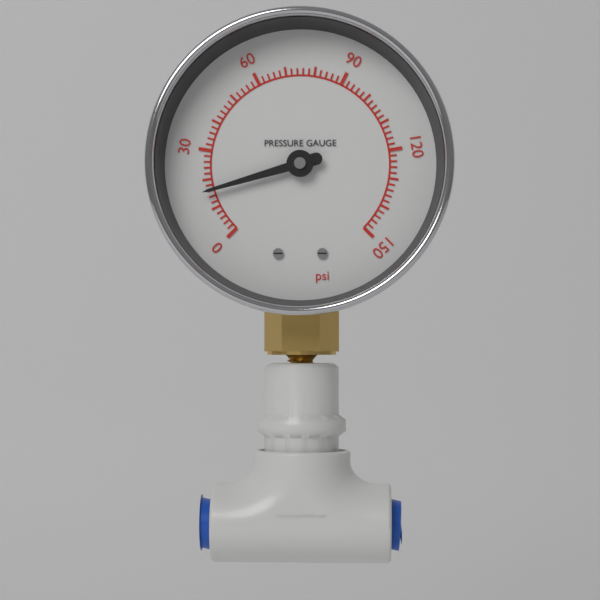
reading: 16 psi
